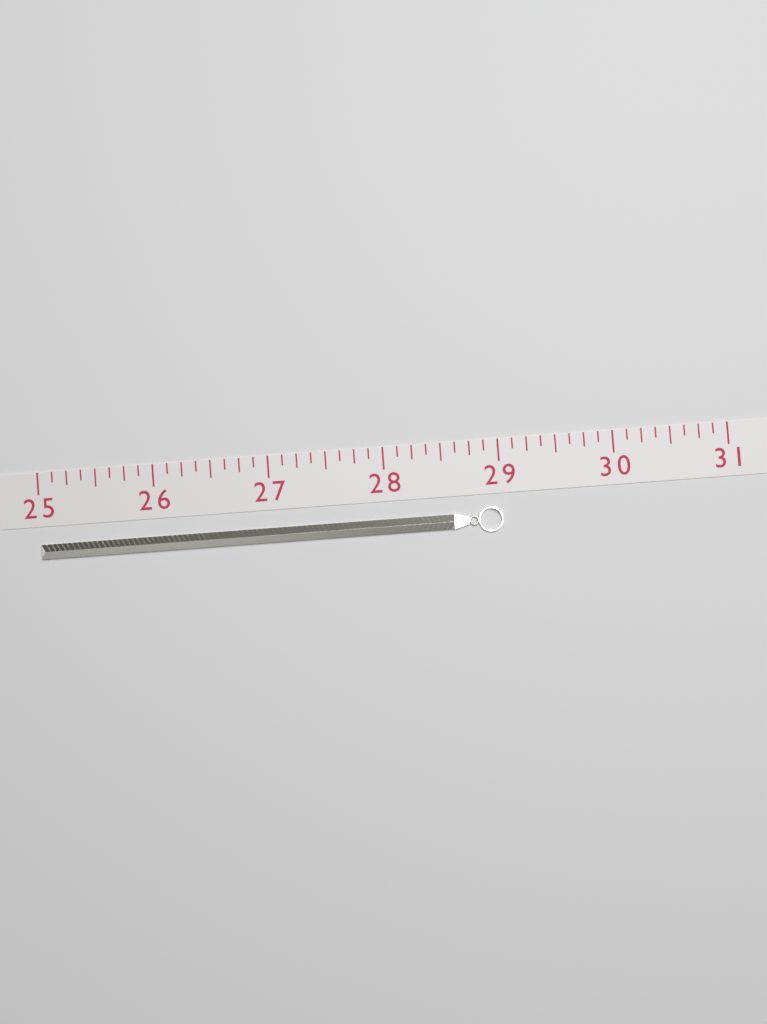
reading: 29.000 (no unit)
